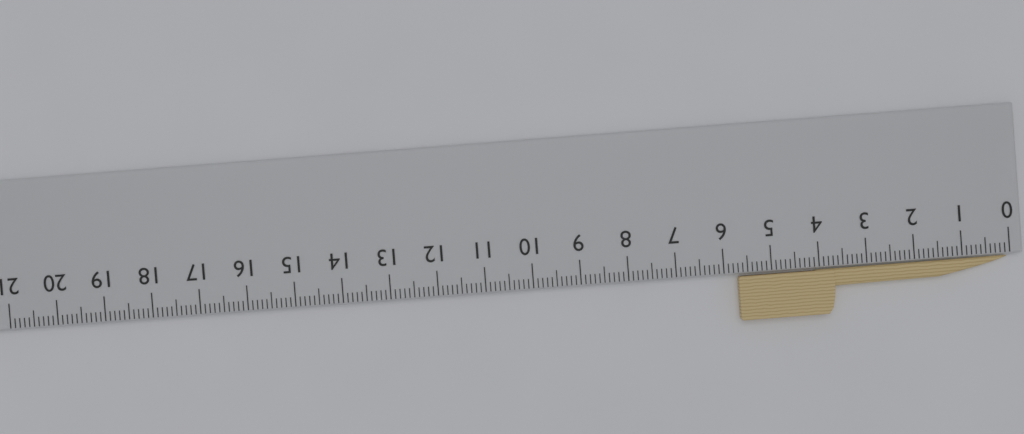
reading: 5.7 cm
